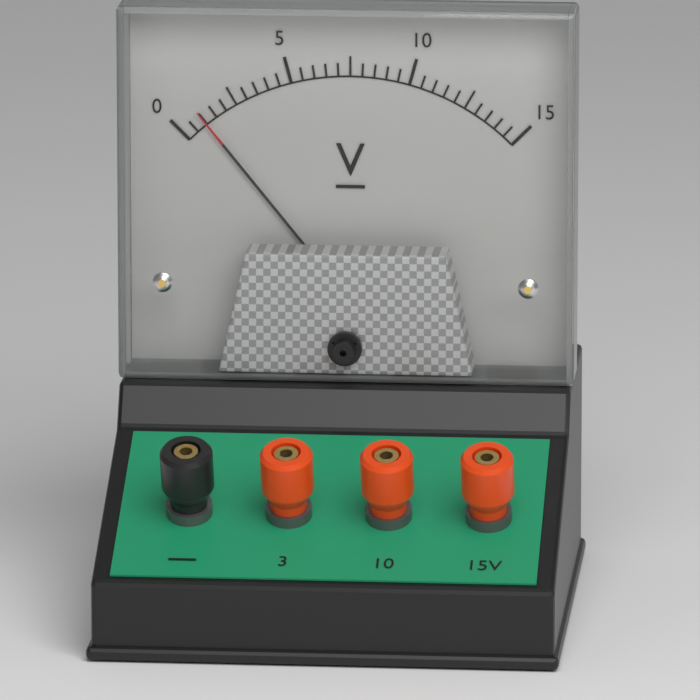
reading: 1.0 V
